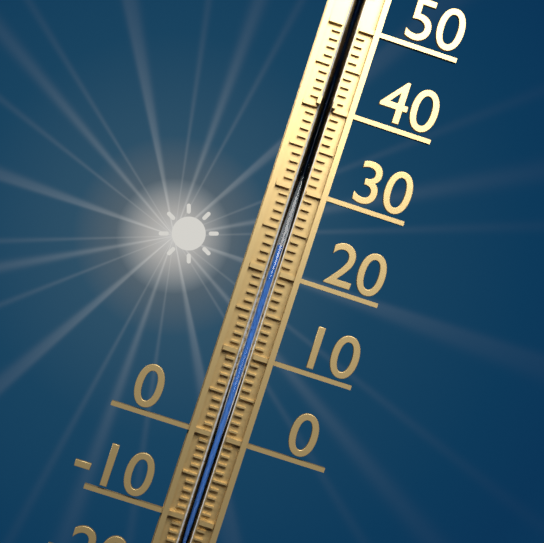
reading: 23 °C
